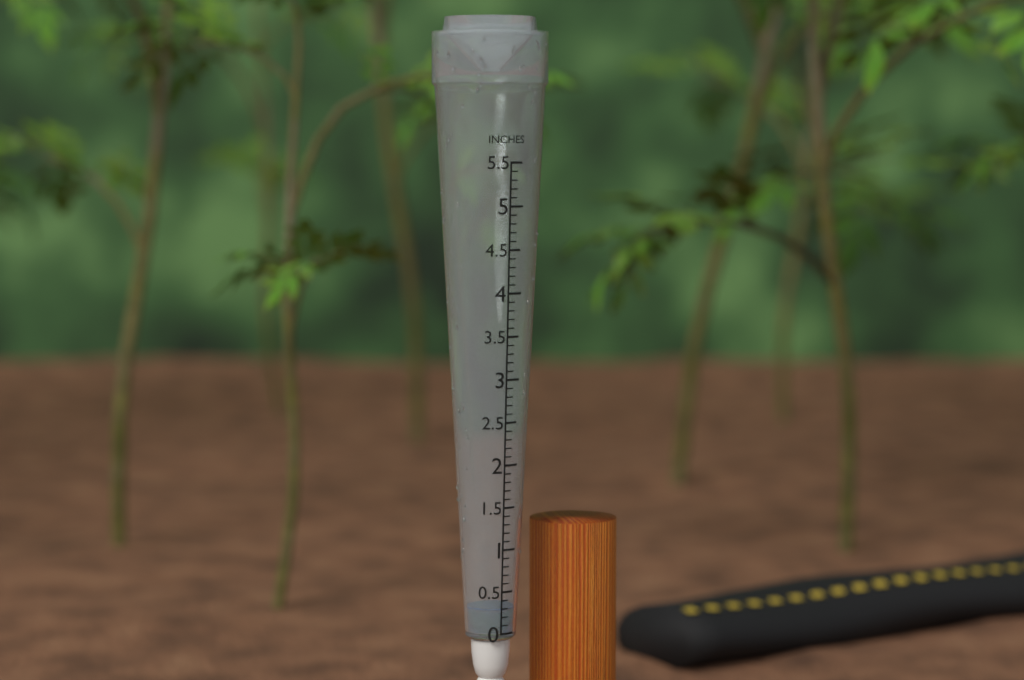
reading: 0.3 inches
